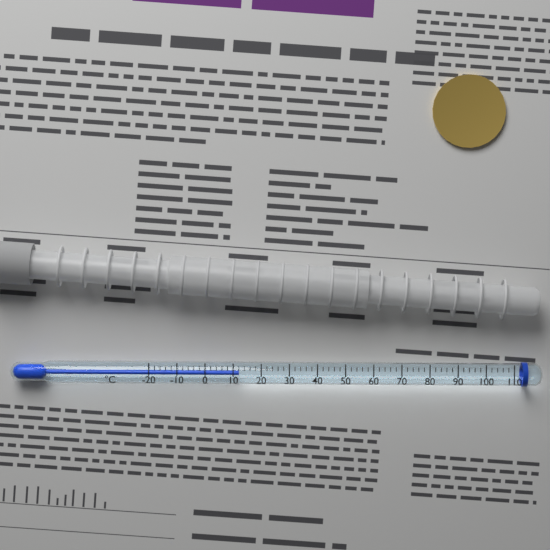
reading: 12 °C
